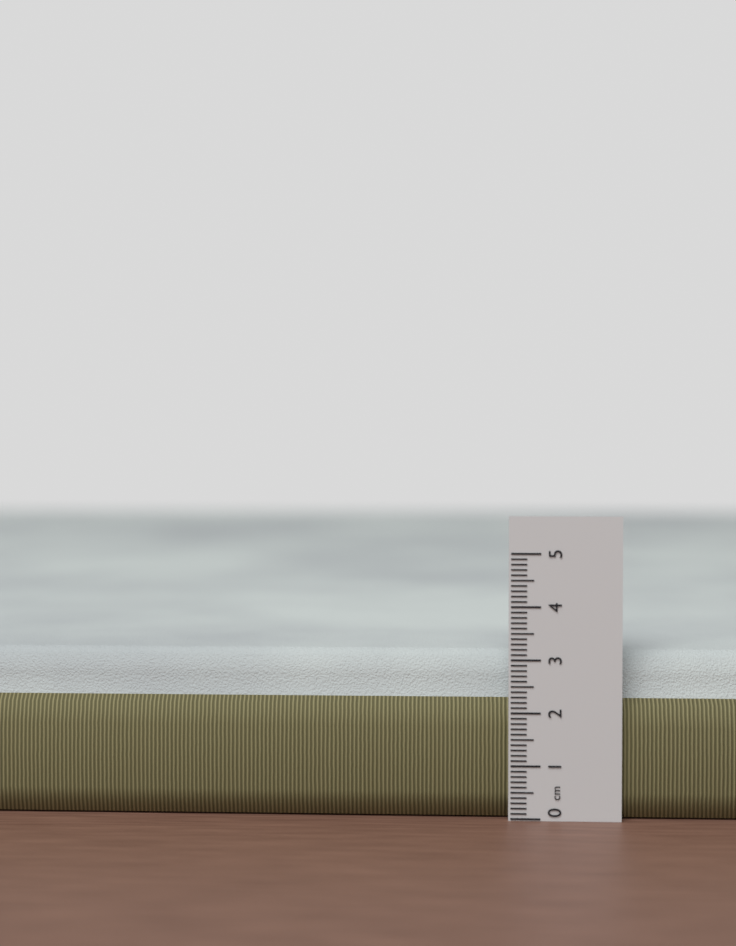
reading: 3.1 cm
